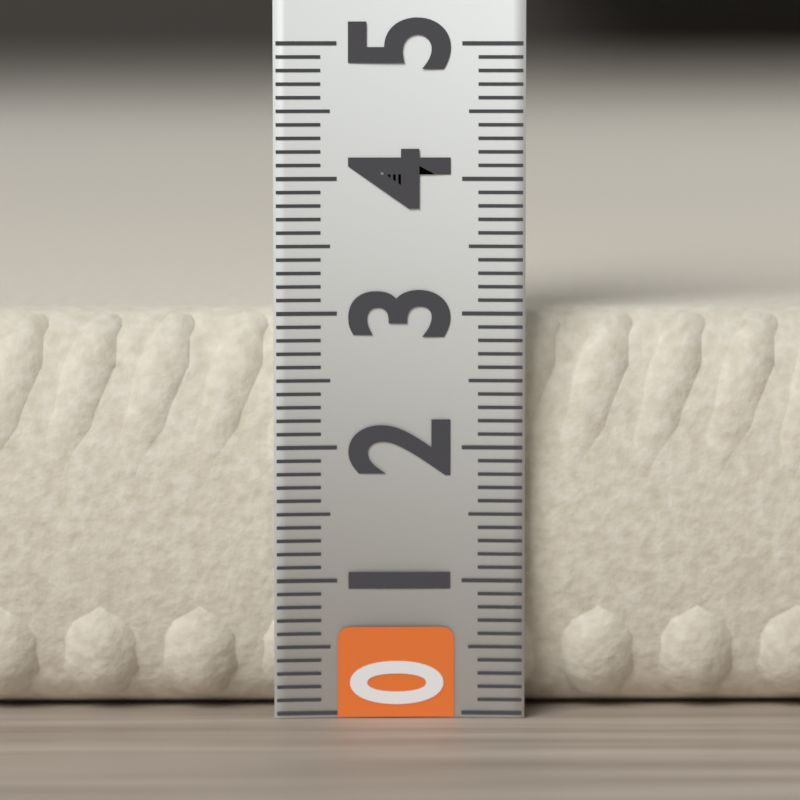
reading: 3.0 (no unit)
